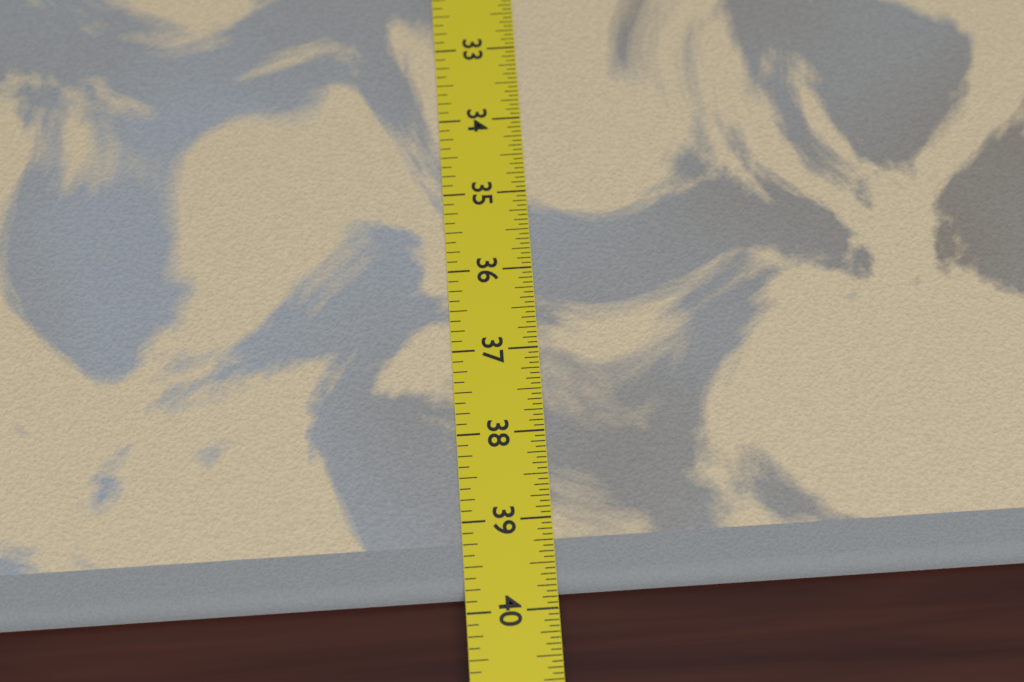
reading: 39.8125 in
